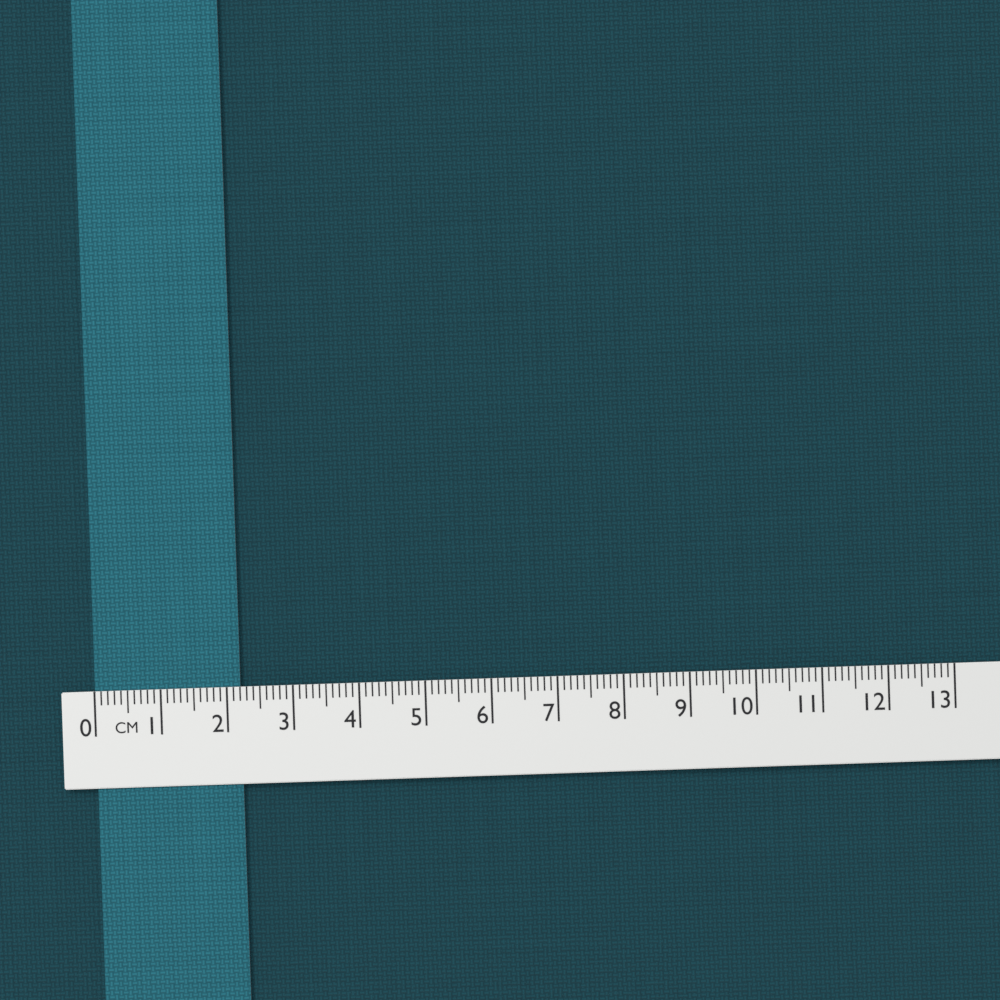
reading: 2.2 cm
